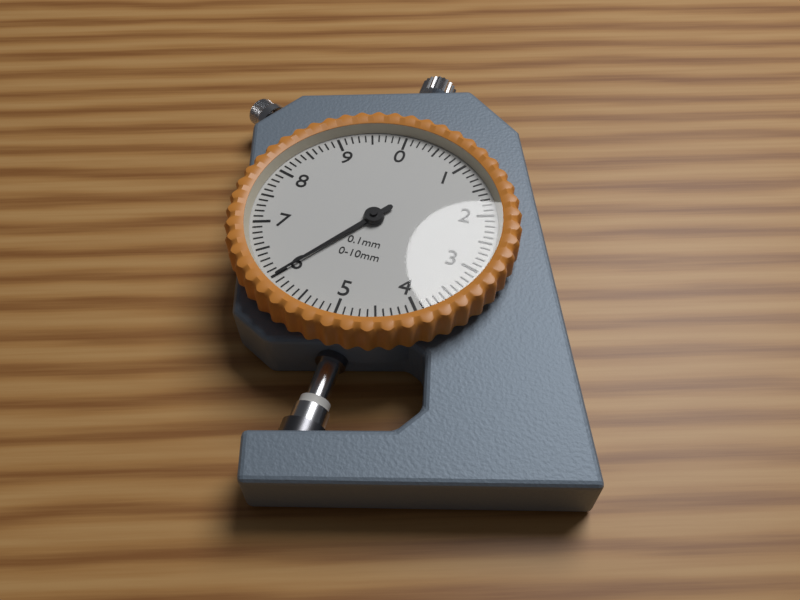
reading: 6.0 mm
